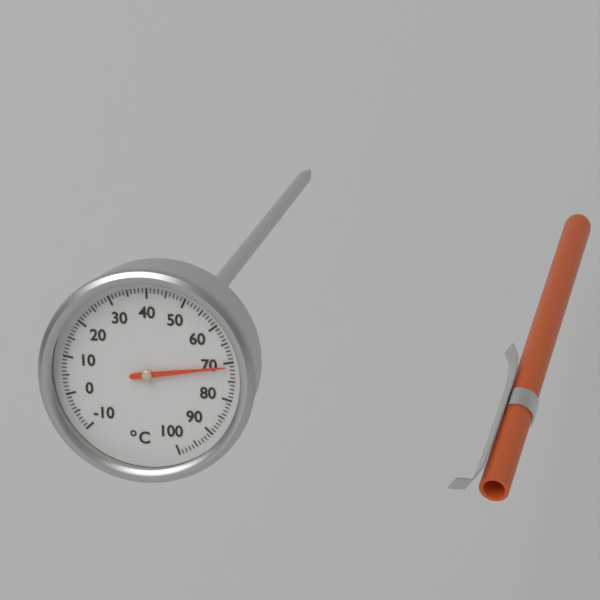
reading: 71 °C
